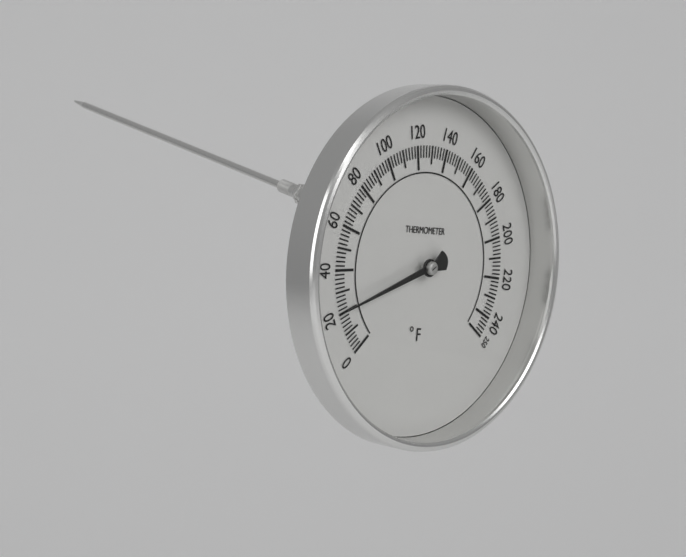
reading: 22 °F
